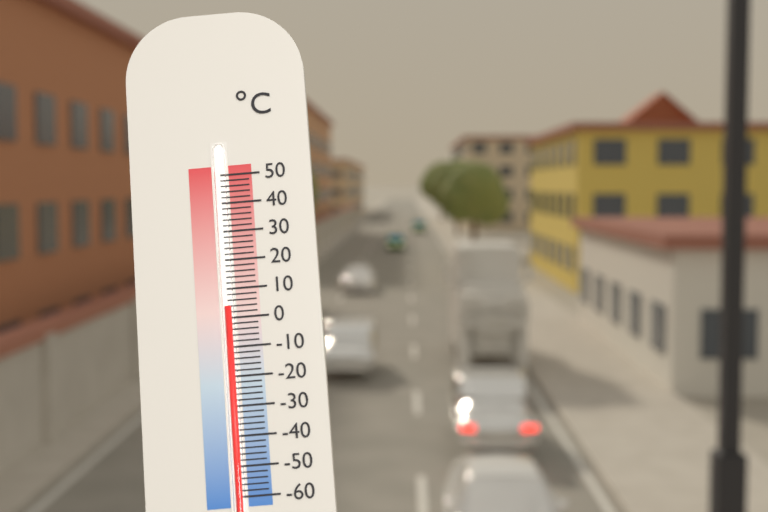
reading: 4 °C
